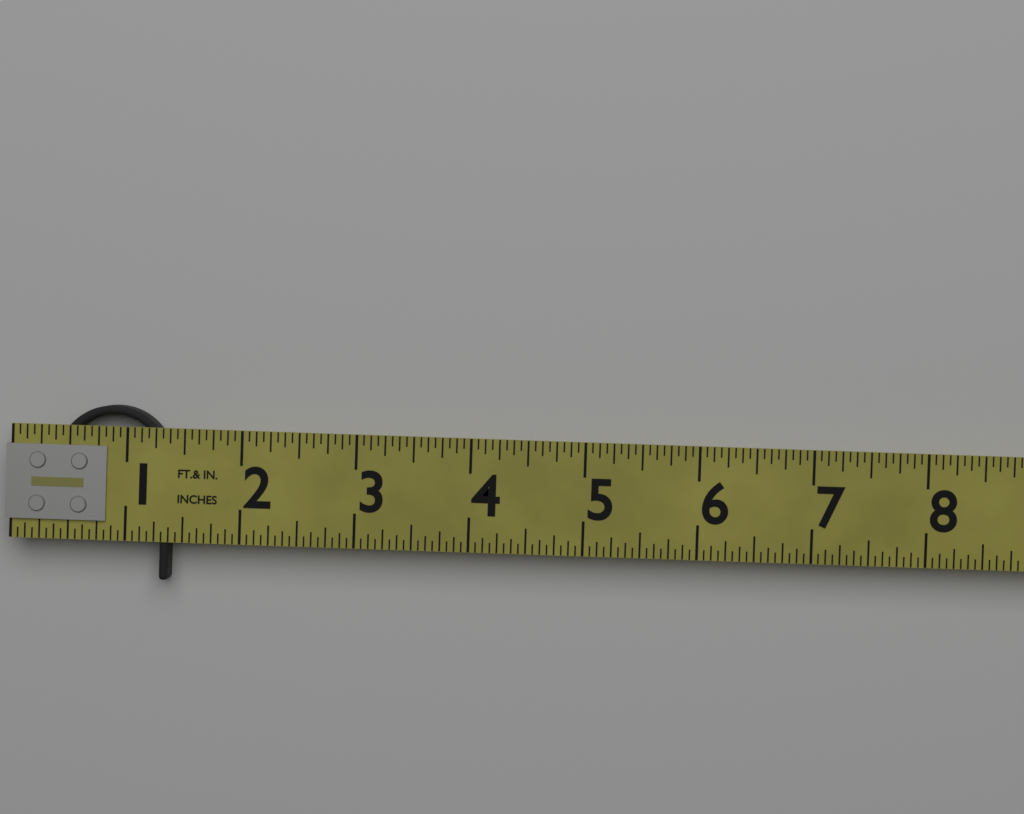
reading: 1.3750 in
